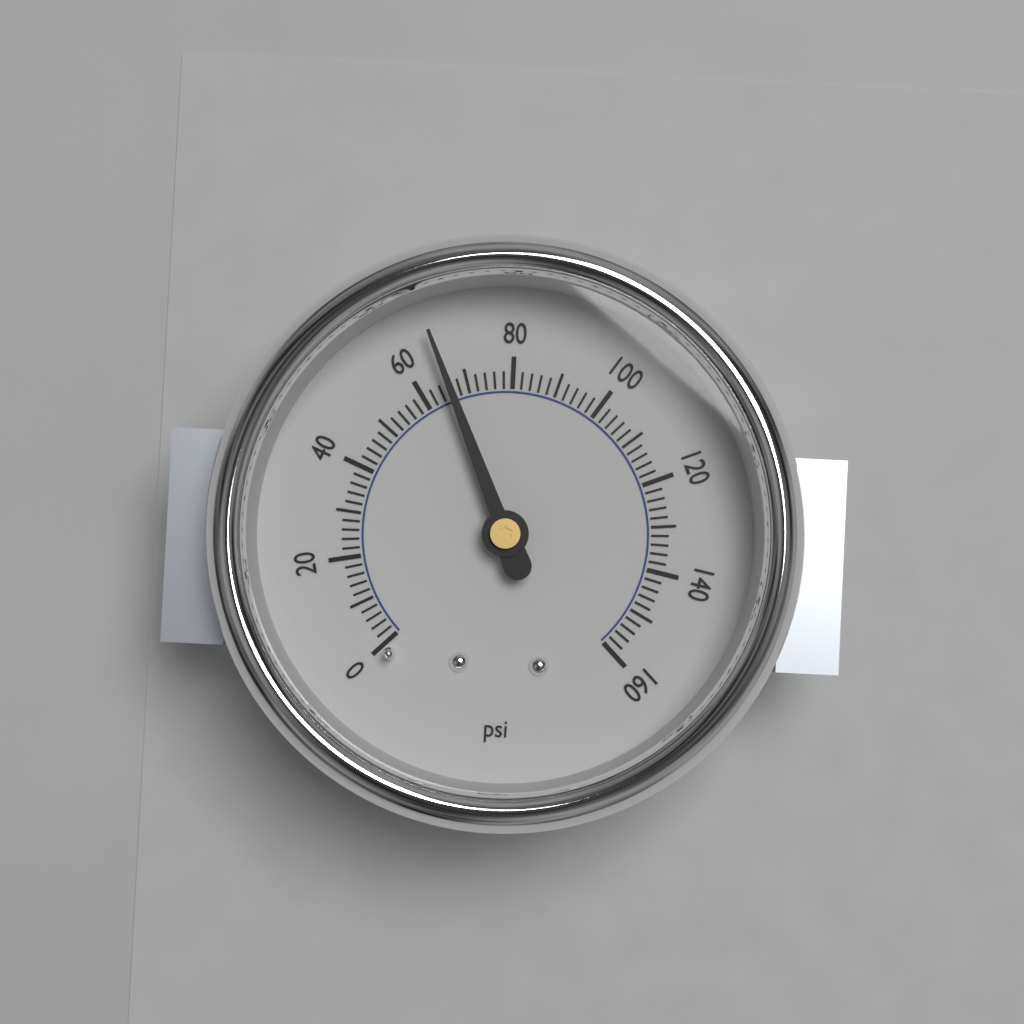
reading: 66 psi
